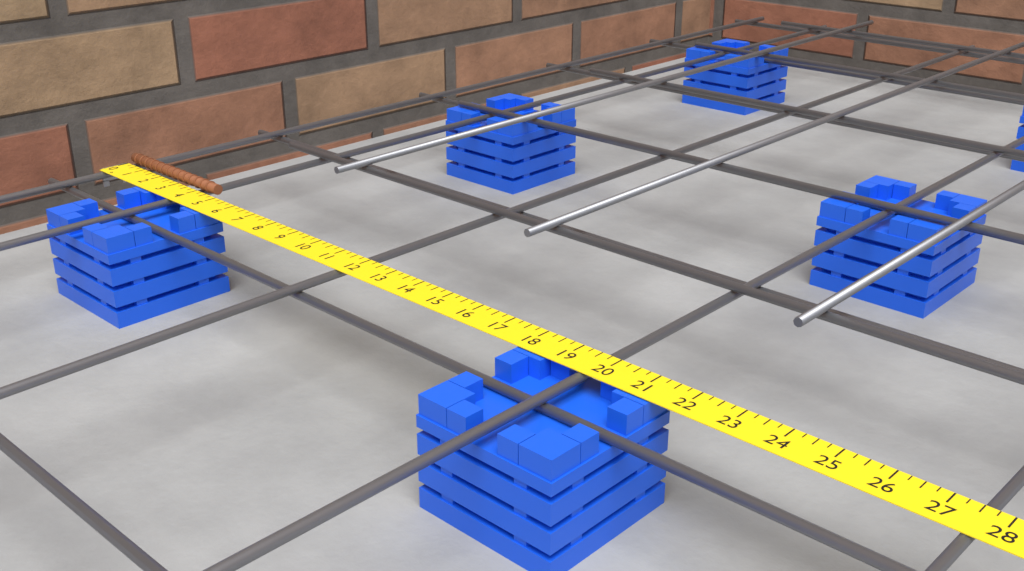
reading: 4.75 in
